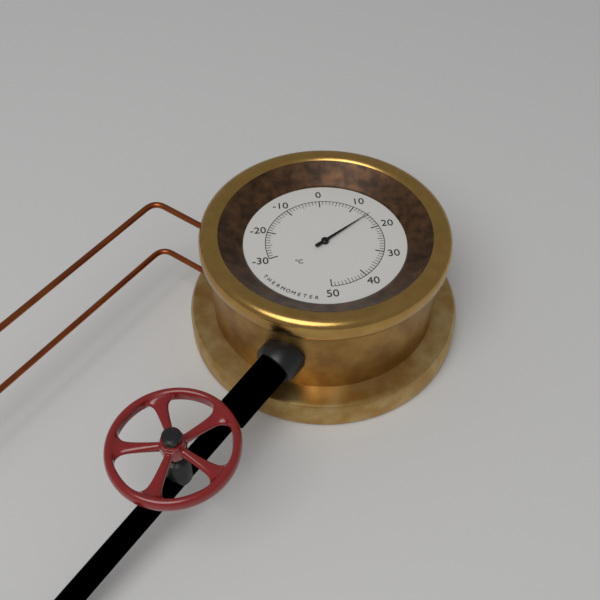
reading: 15 °C
